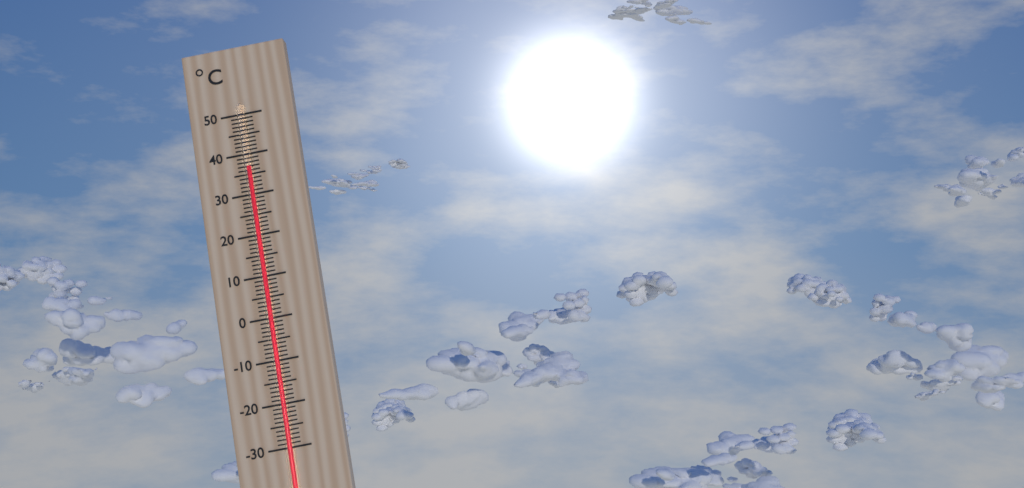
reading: 37 °C
